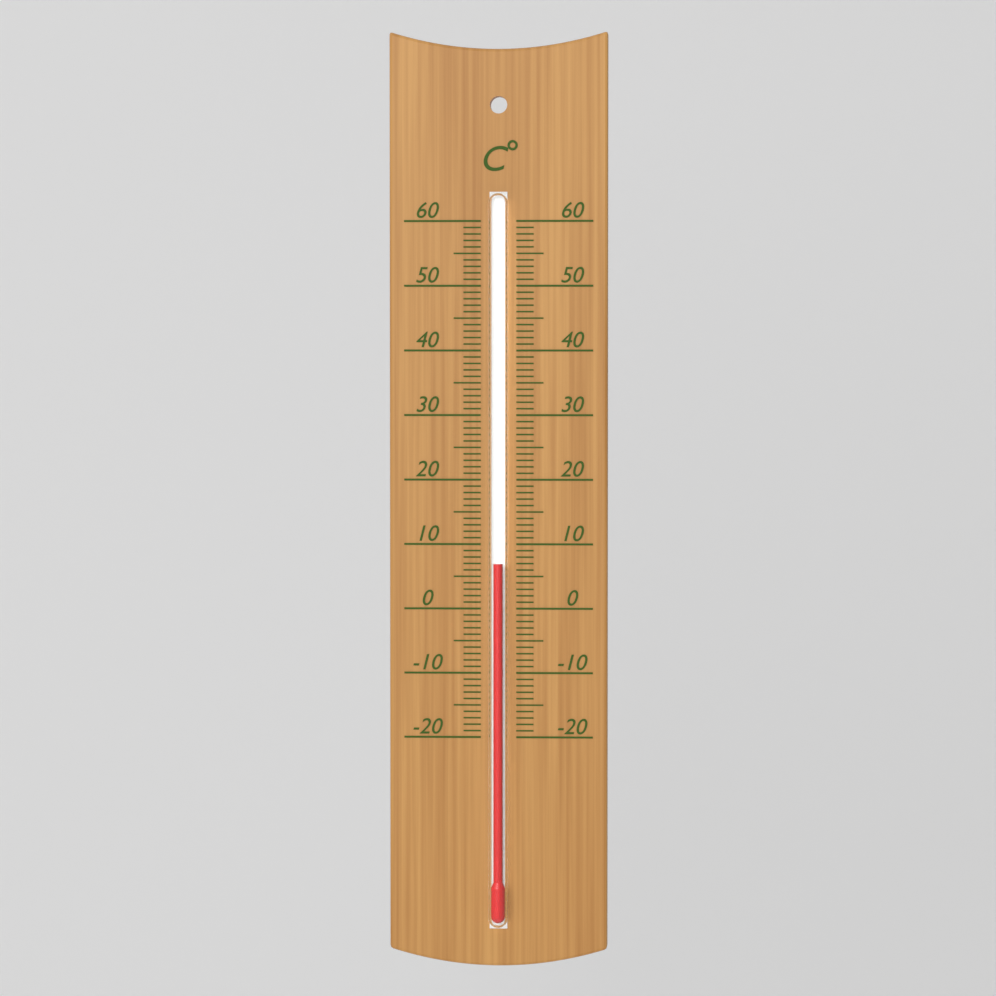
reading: 7 °C
